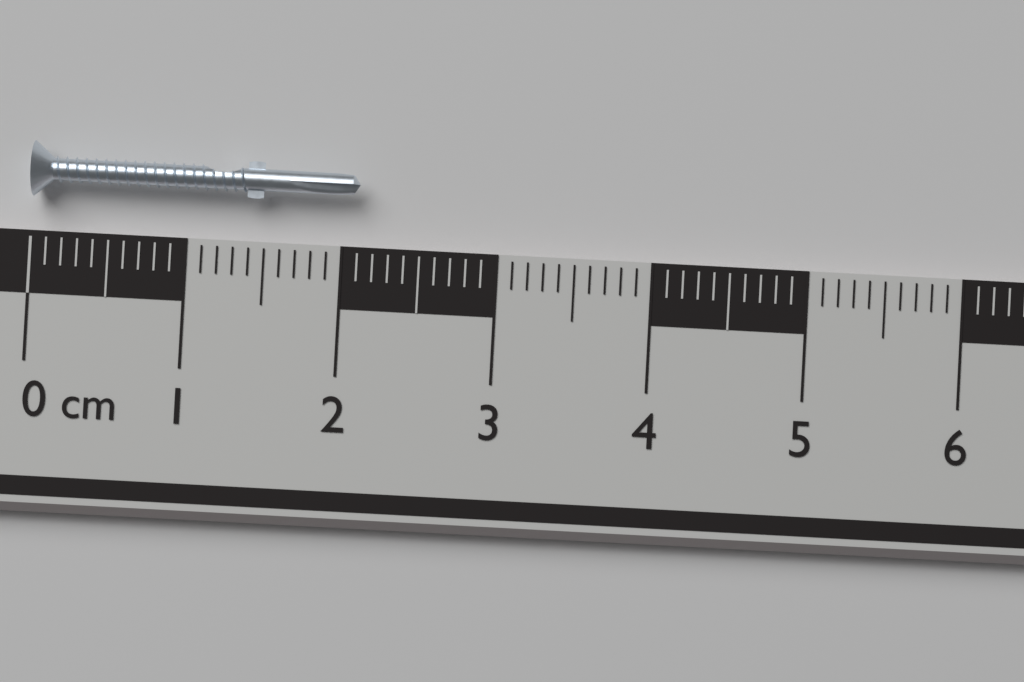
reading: 2.1 cm
